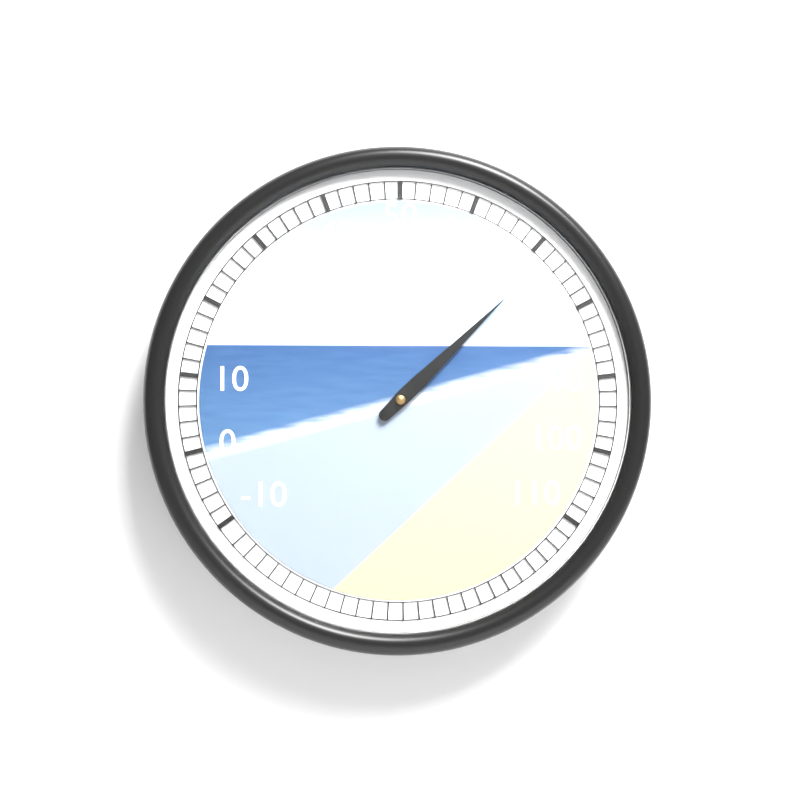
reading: 72 (no unit)
